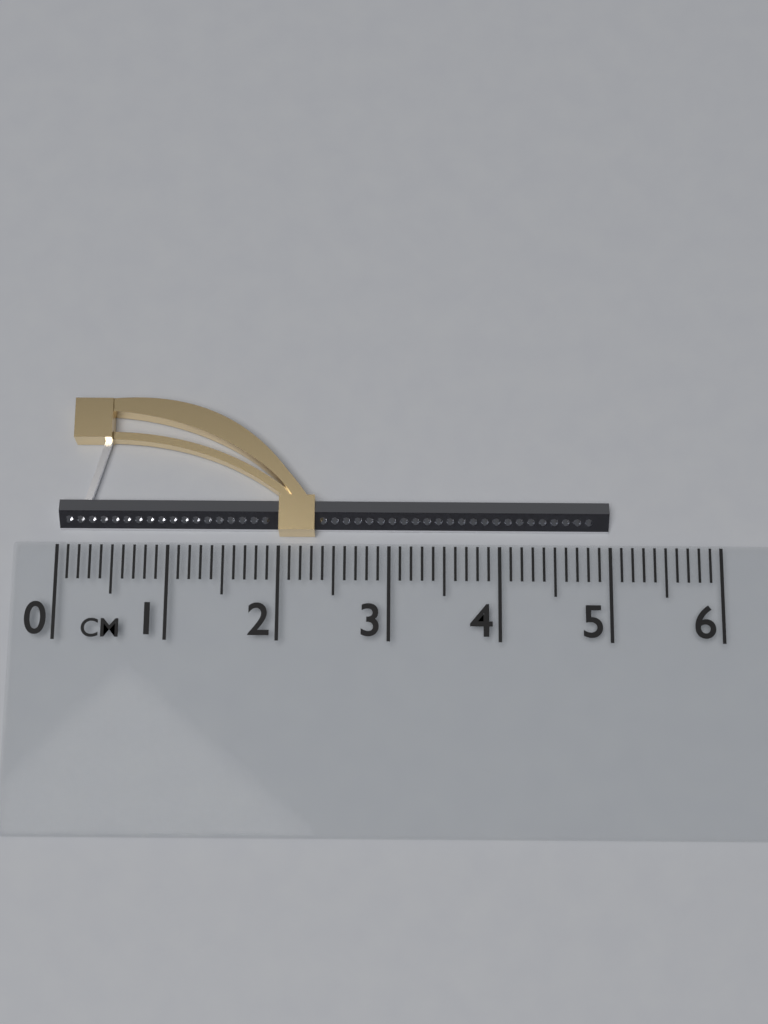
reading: 5.0 cm
